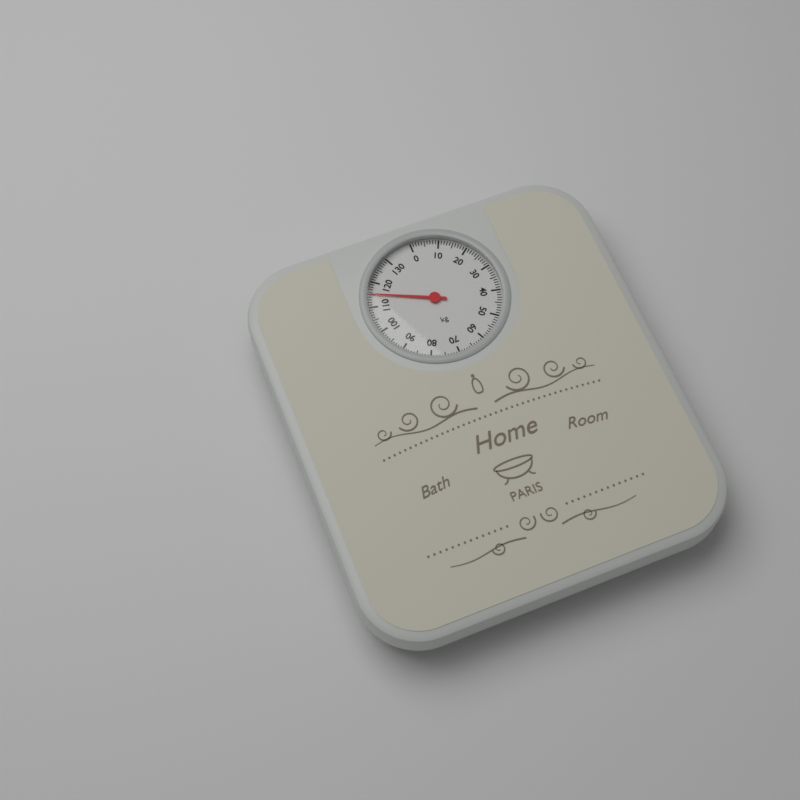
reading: 115 kg
